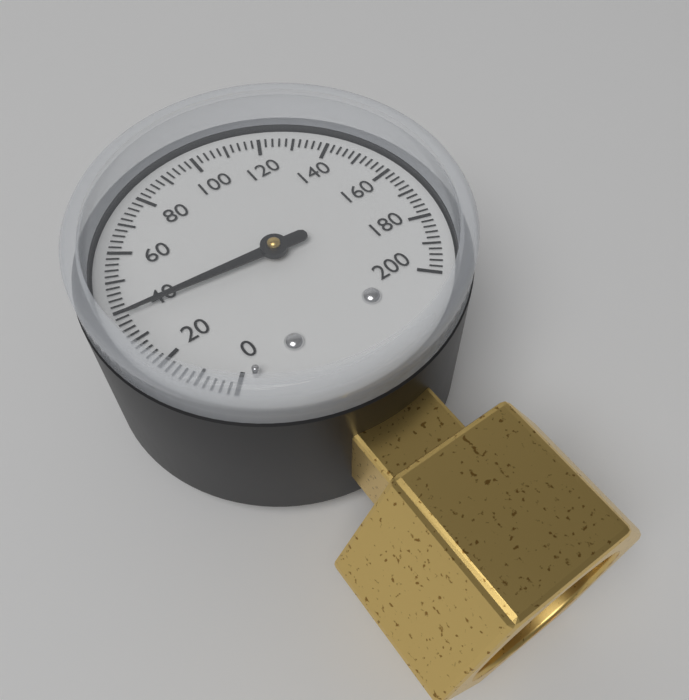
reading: 38 (no unit)
